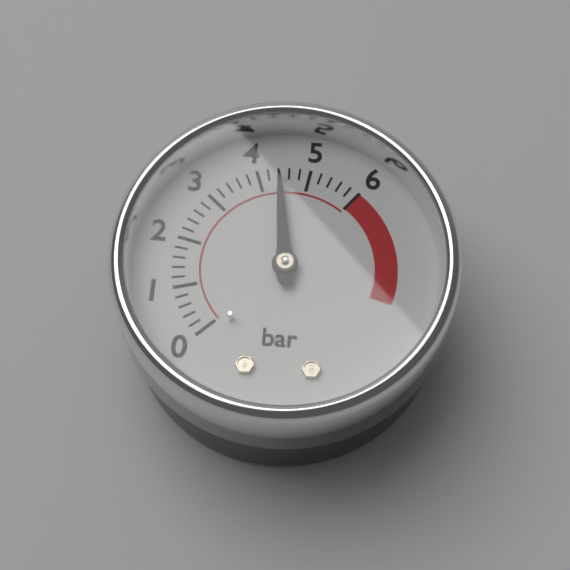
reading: 4.4 bar
